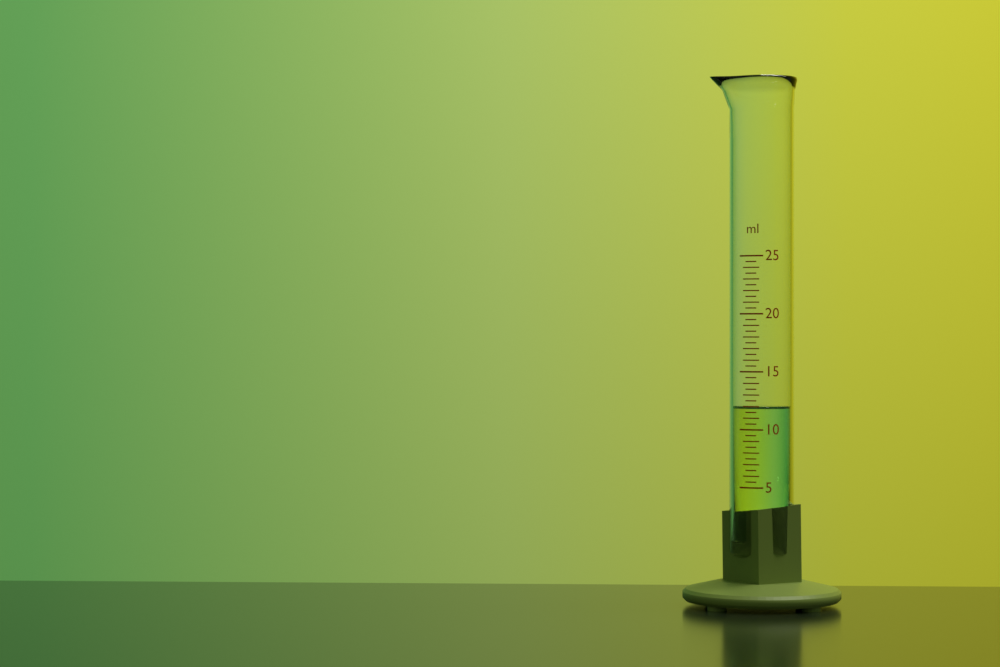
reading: 12.0 ml
